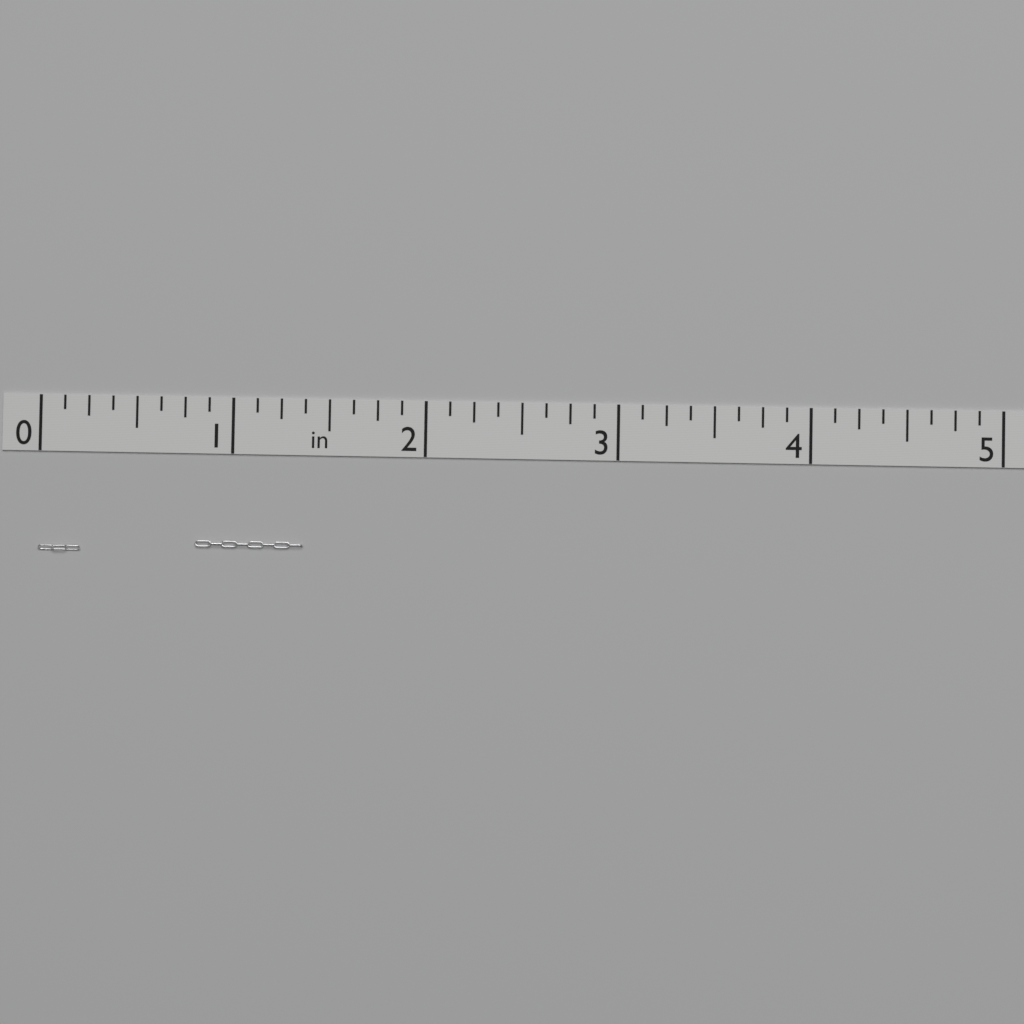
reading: 1.375 in
